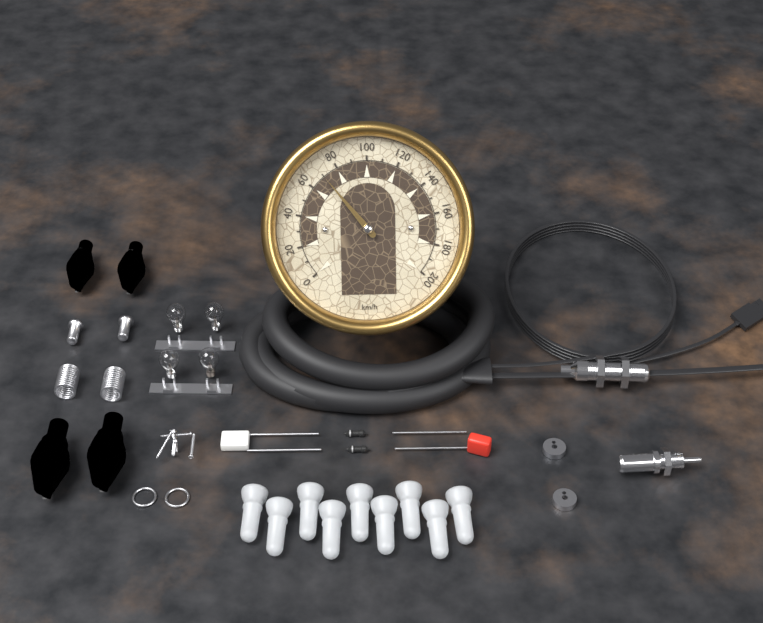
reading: 70 km/h
